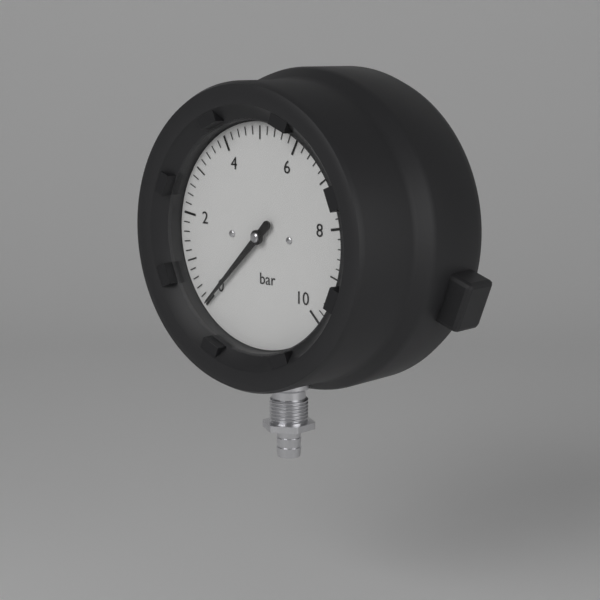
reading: 0.0 bar
